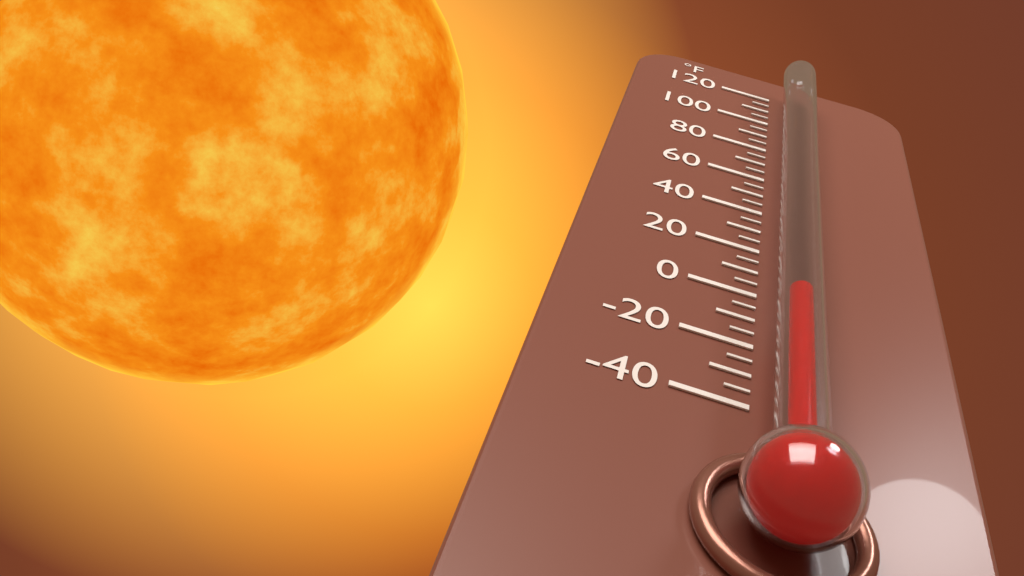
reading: -10 °F
